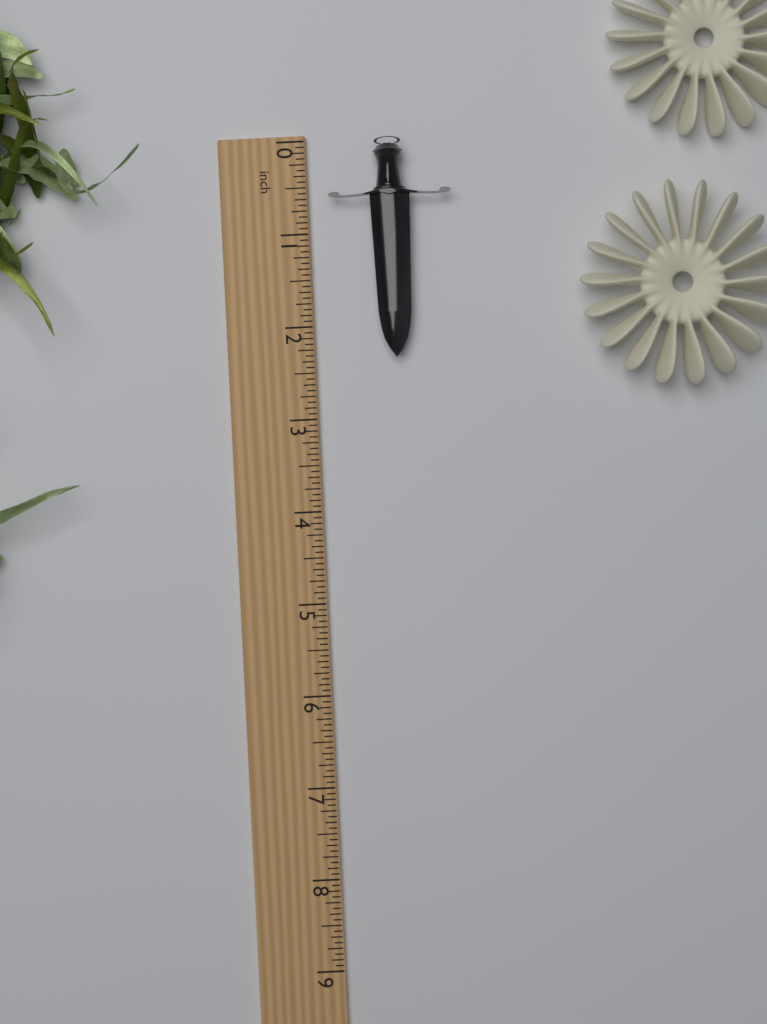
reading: 2.3750 inch
